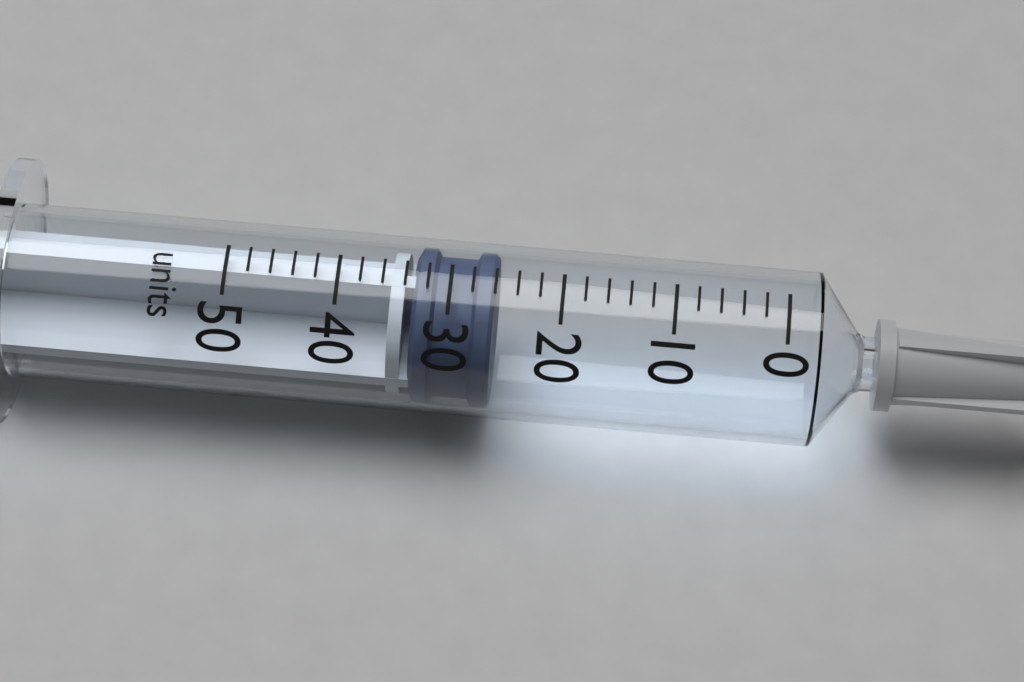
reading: 26 units
